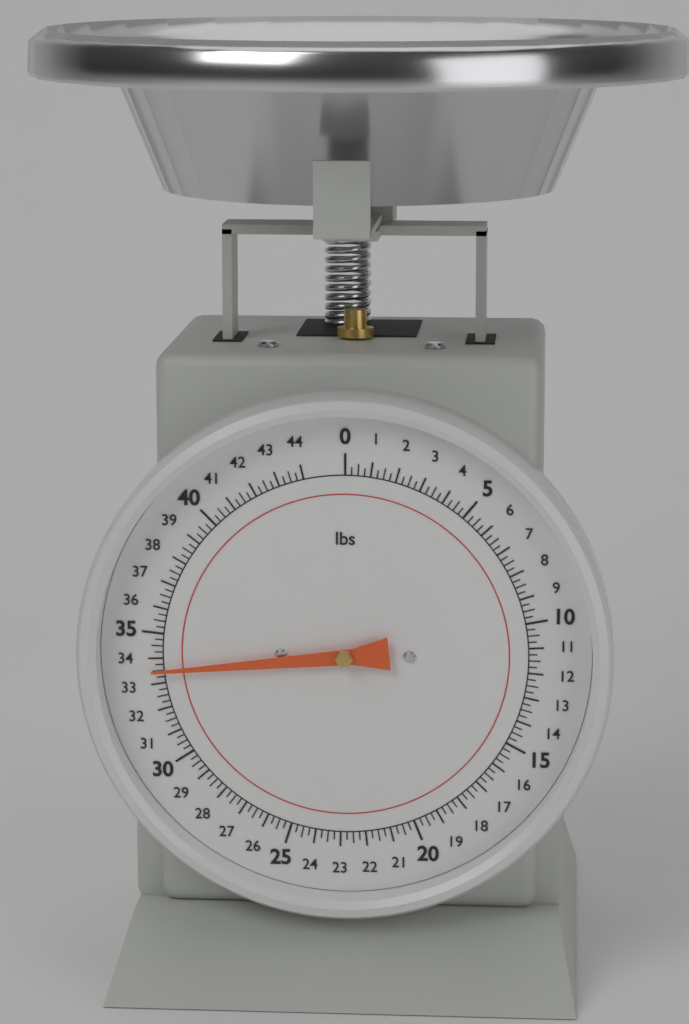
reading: 33.50 lbs
